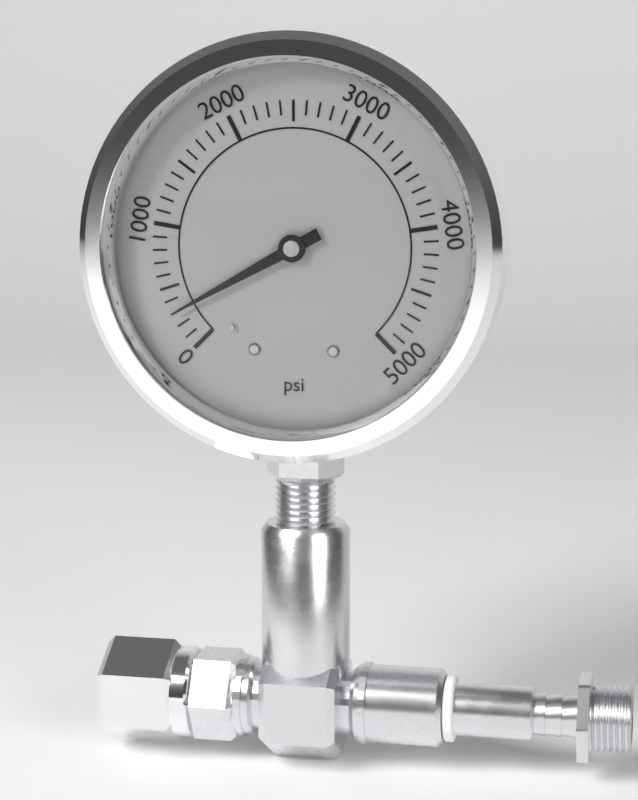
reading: 300 psi
